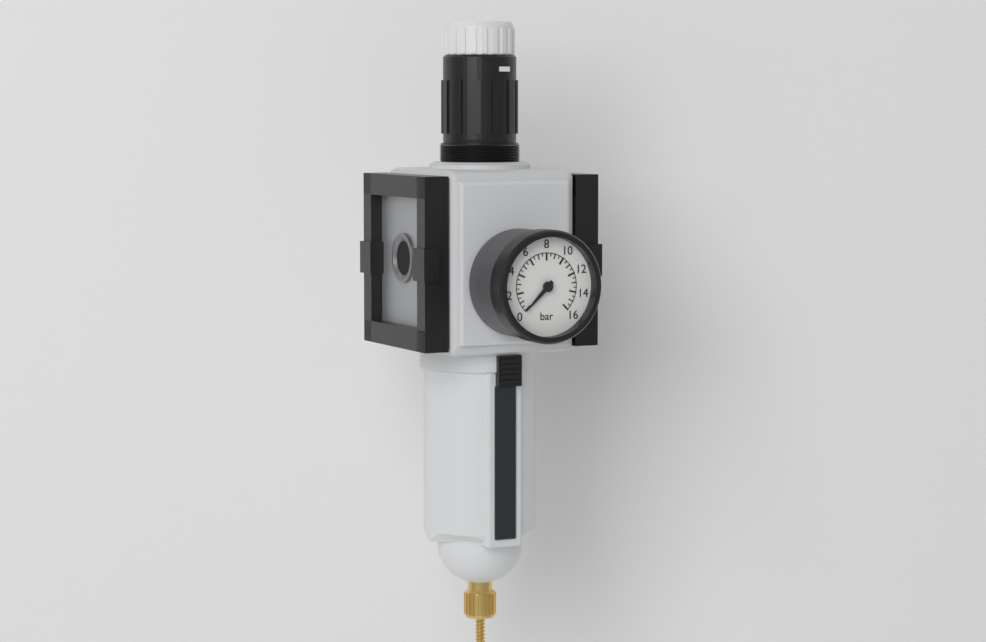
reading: 0.0 bar
